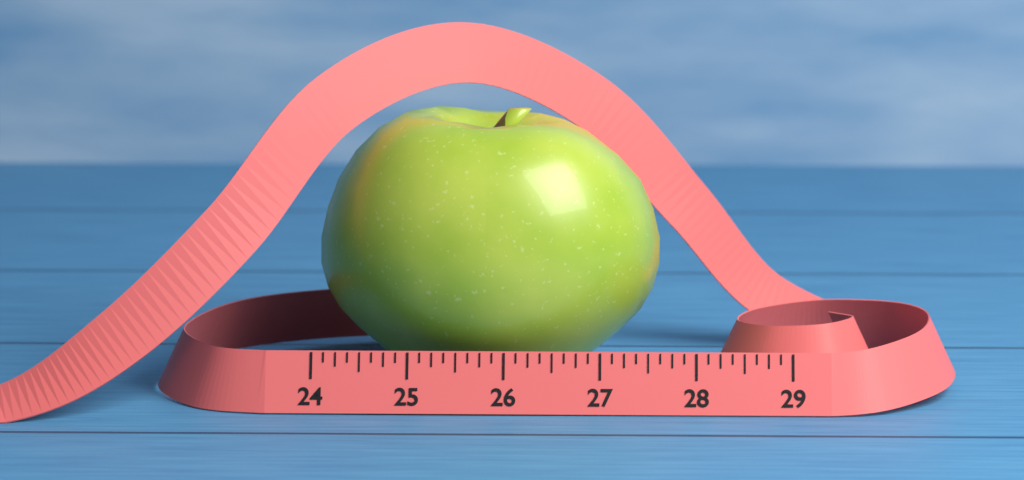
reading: 27.625 (no unit)
